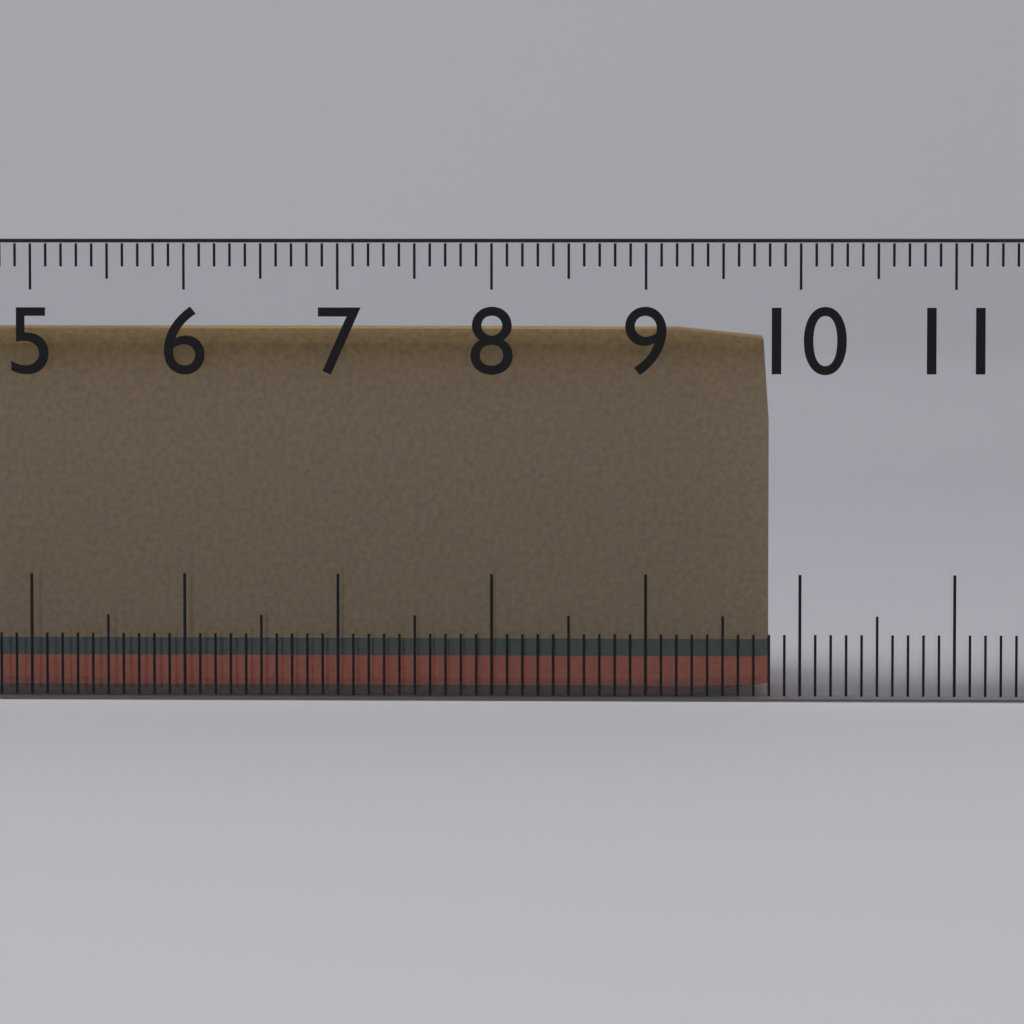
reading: 9.8 cm
